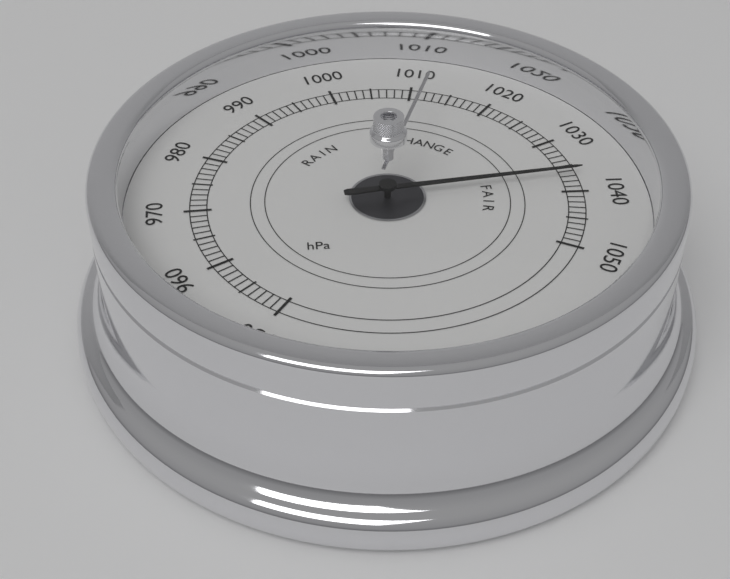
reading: 1037 hPa
